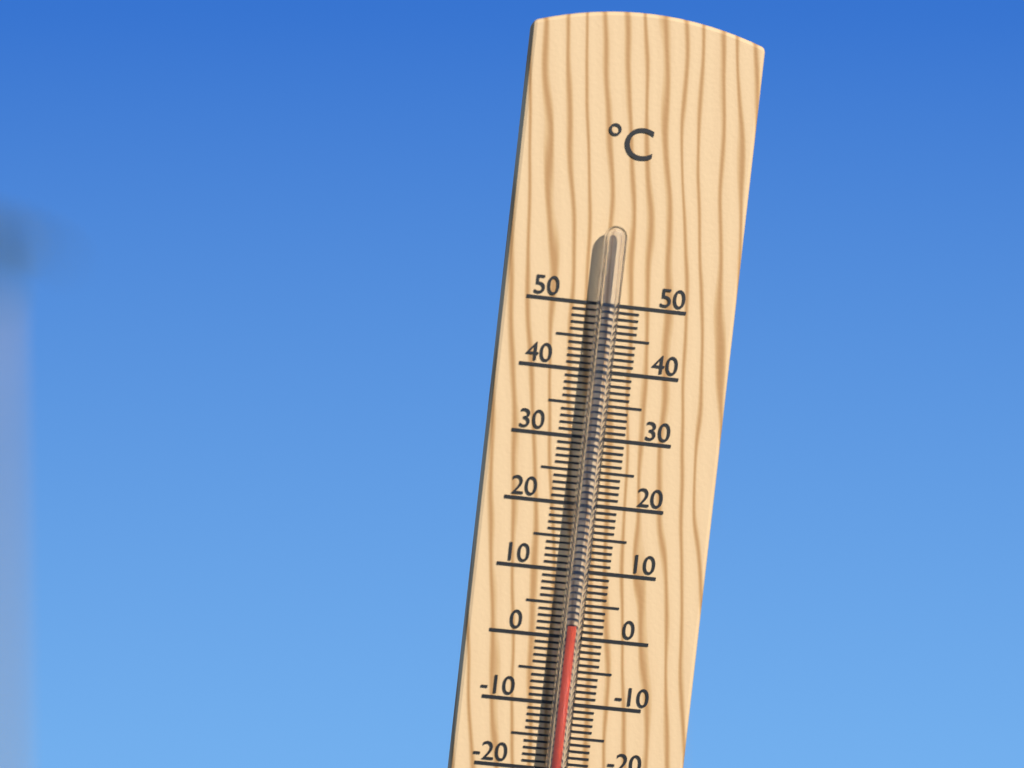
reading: 2 °C
